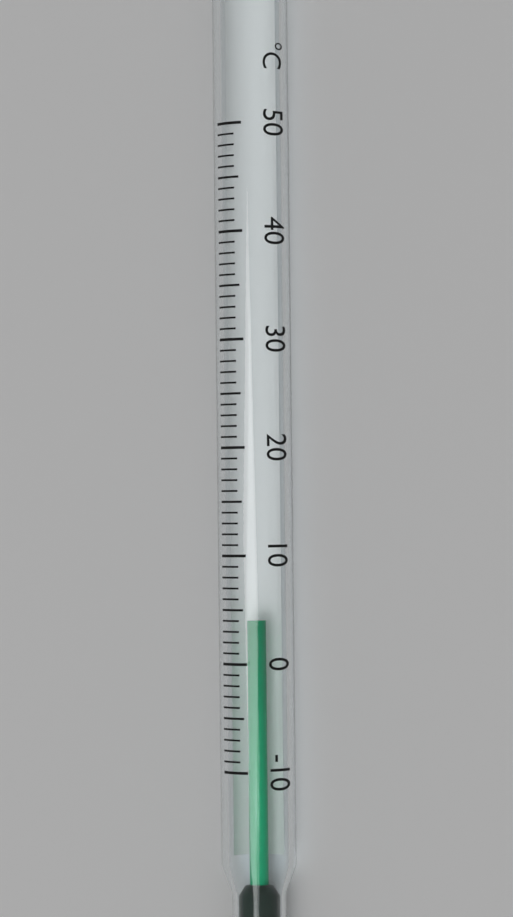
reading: 4 °C
